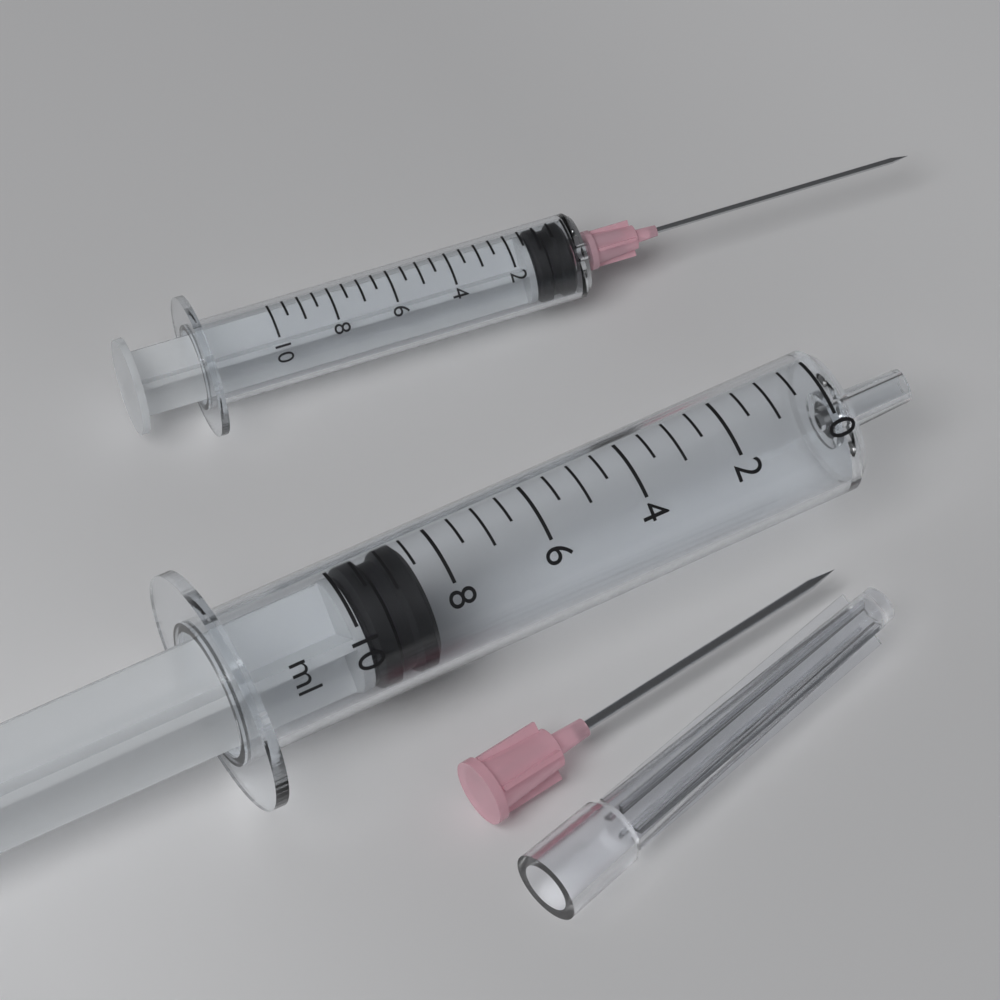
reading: 8.5 ml
